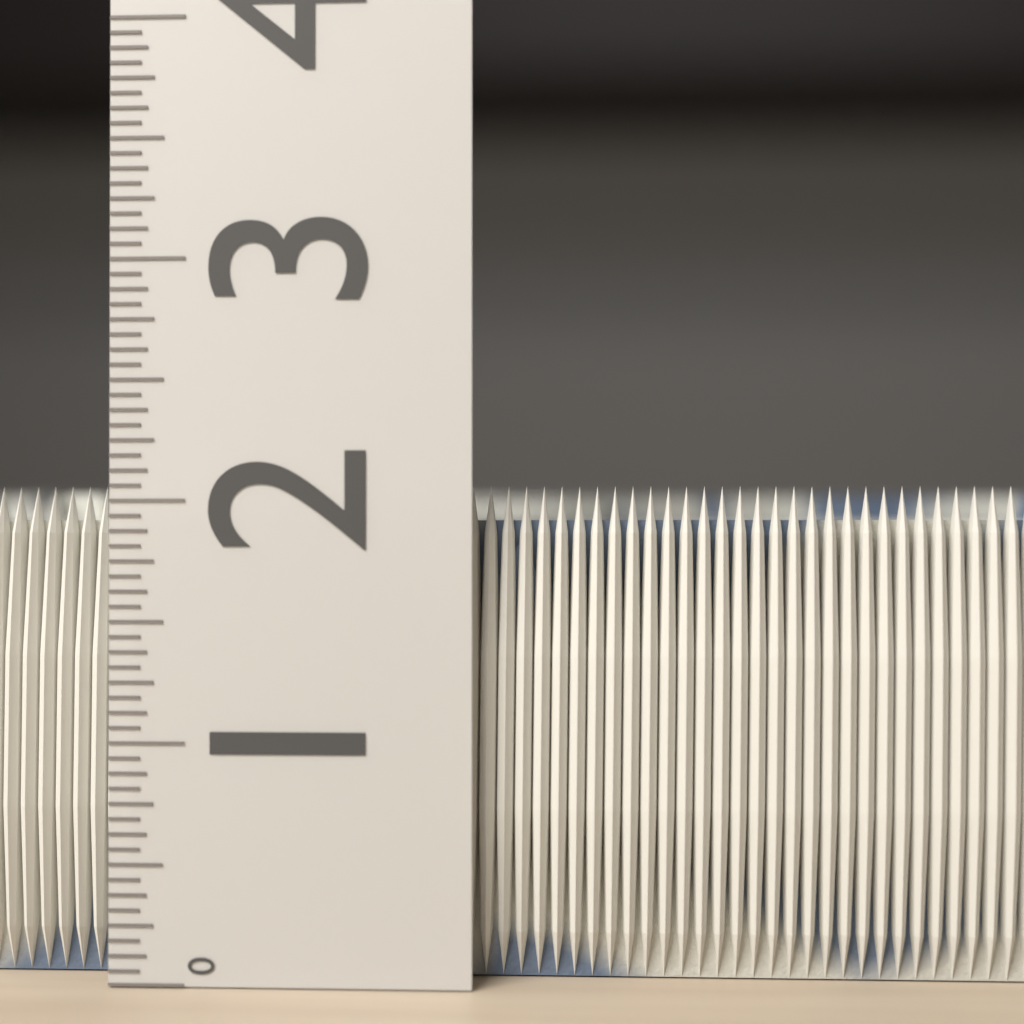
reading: 2.0625 (no unit)
